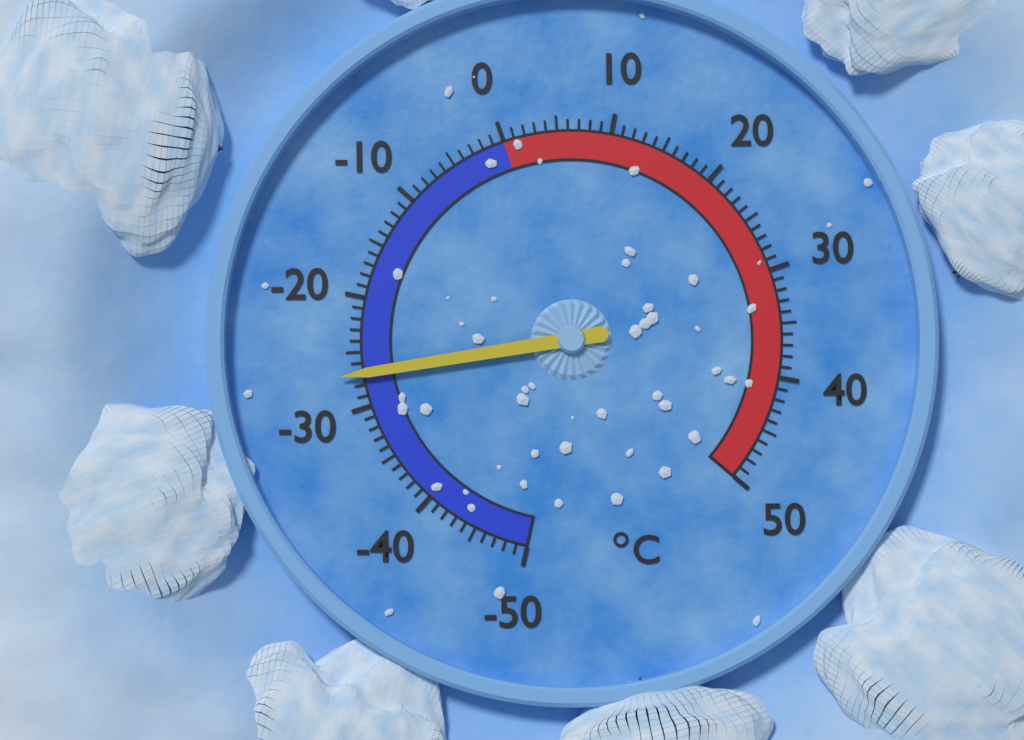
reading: -27 °C
